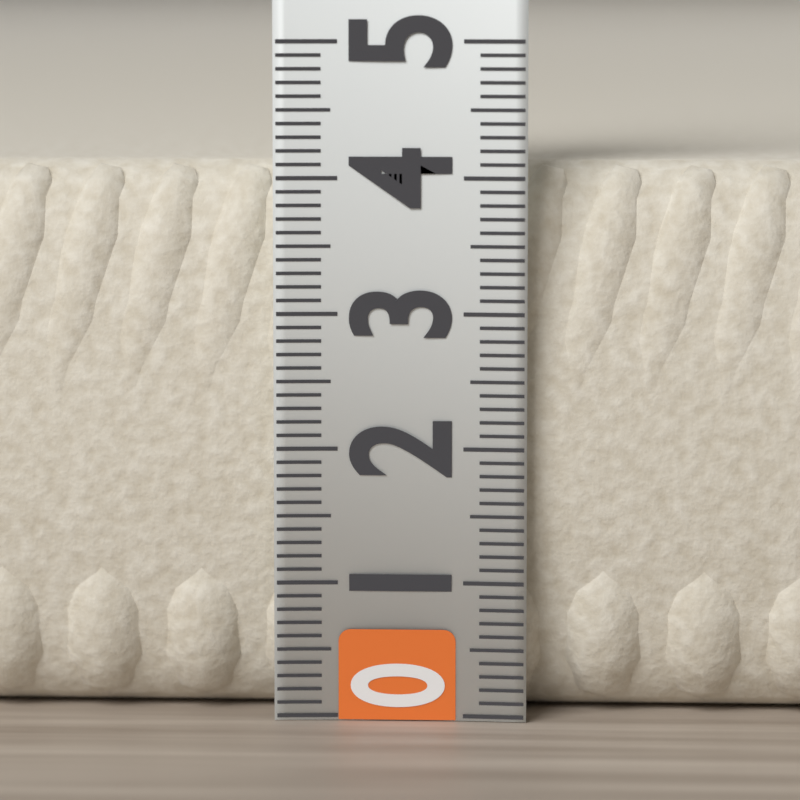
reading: 4.1 (no unit)
